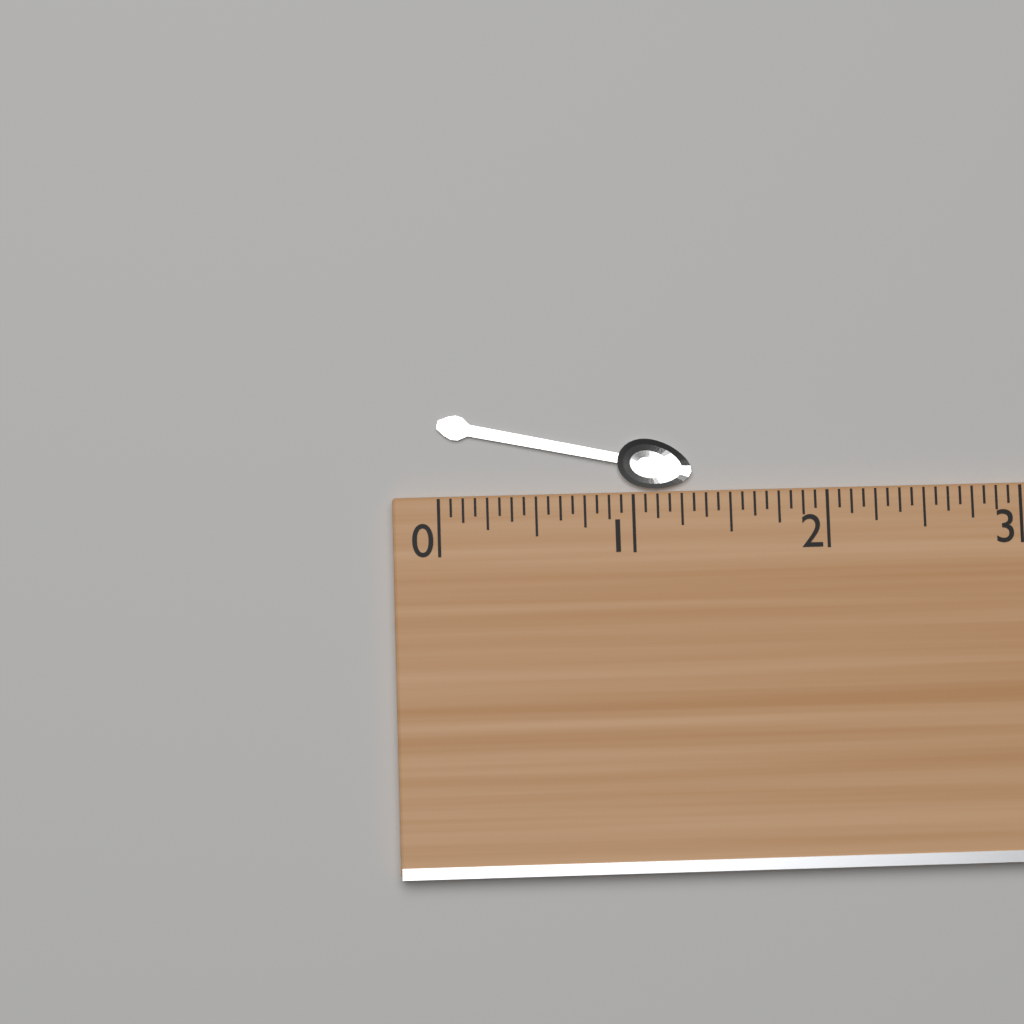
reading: 1.3125 (no unit)
